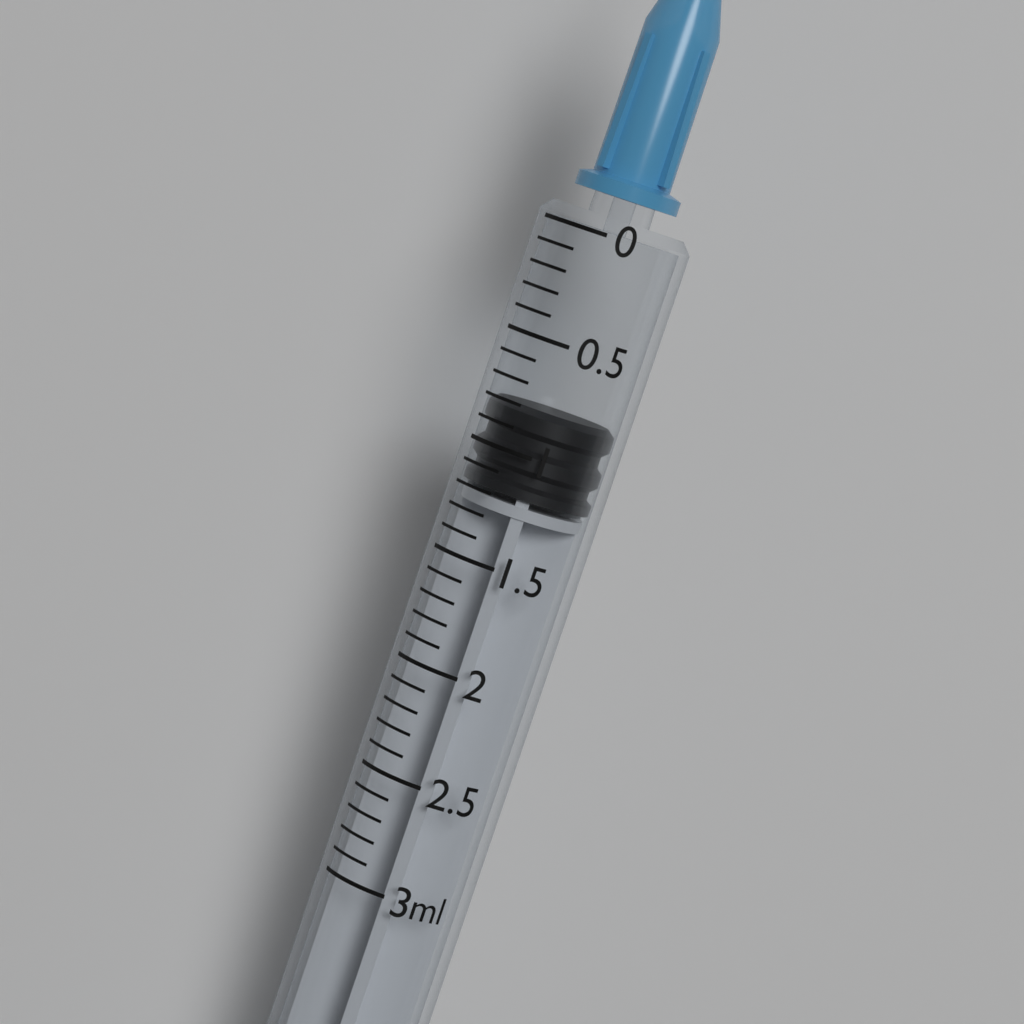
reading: 0.8 ml
